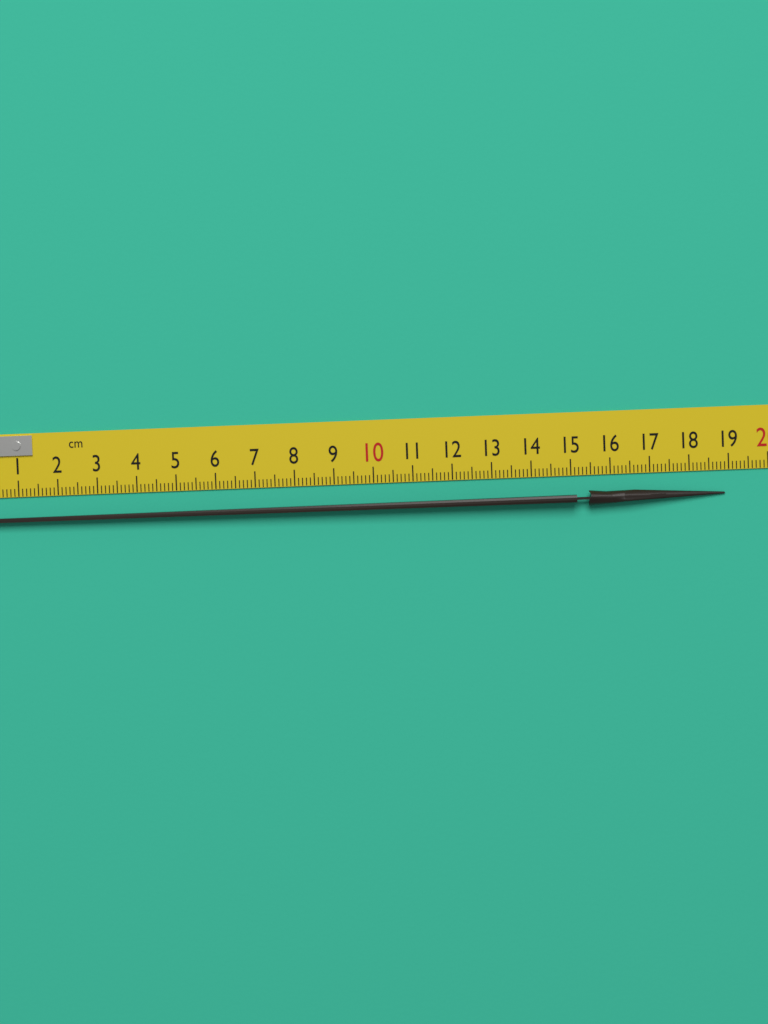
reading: 18.9 cm
